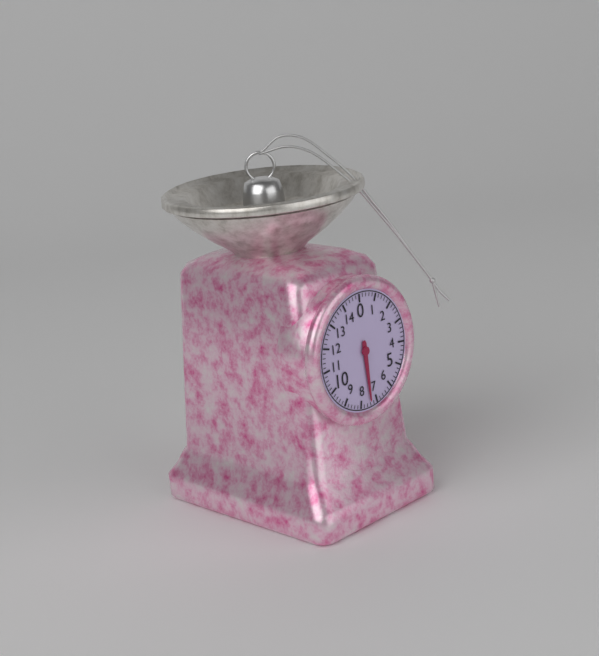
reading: 7.4 (no unit)
